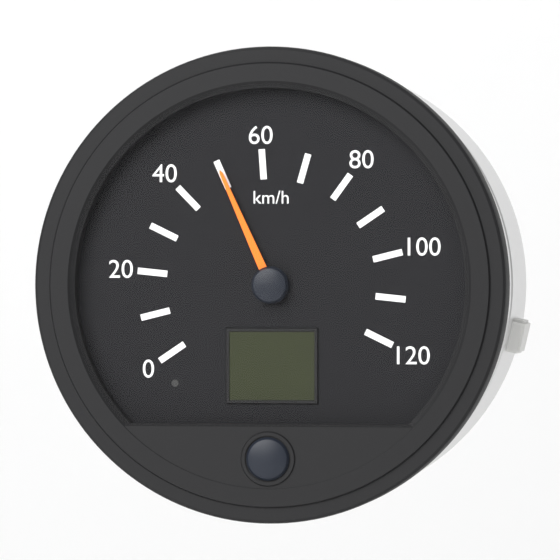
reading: 50 km/h
